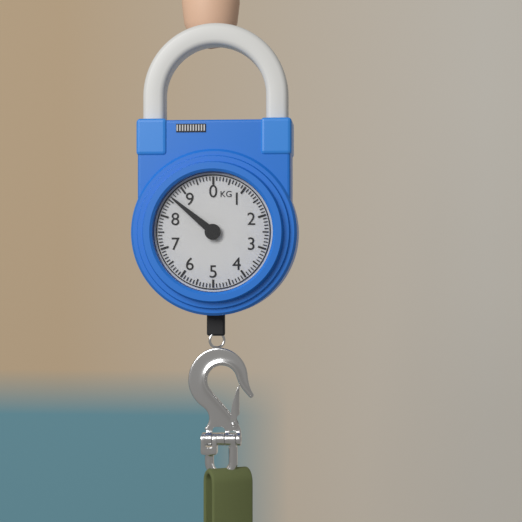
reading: 8.6 kg
